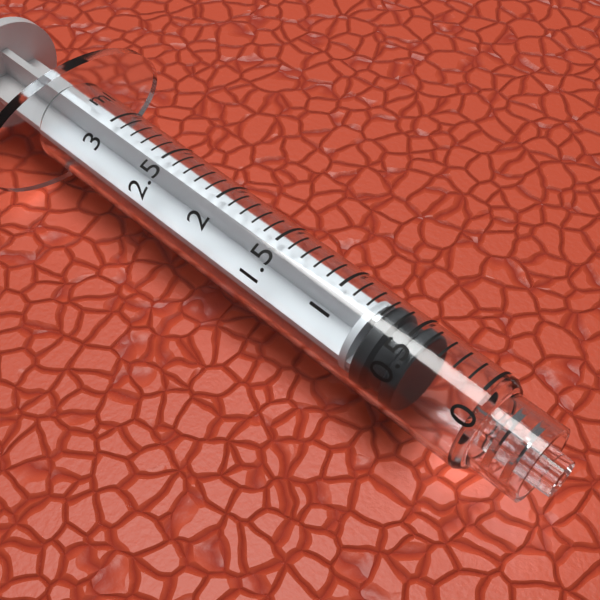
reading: 0.4 ml
